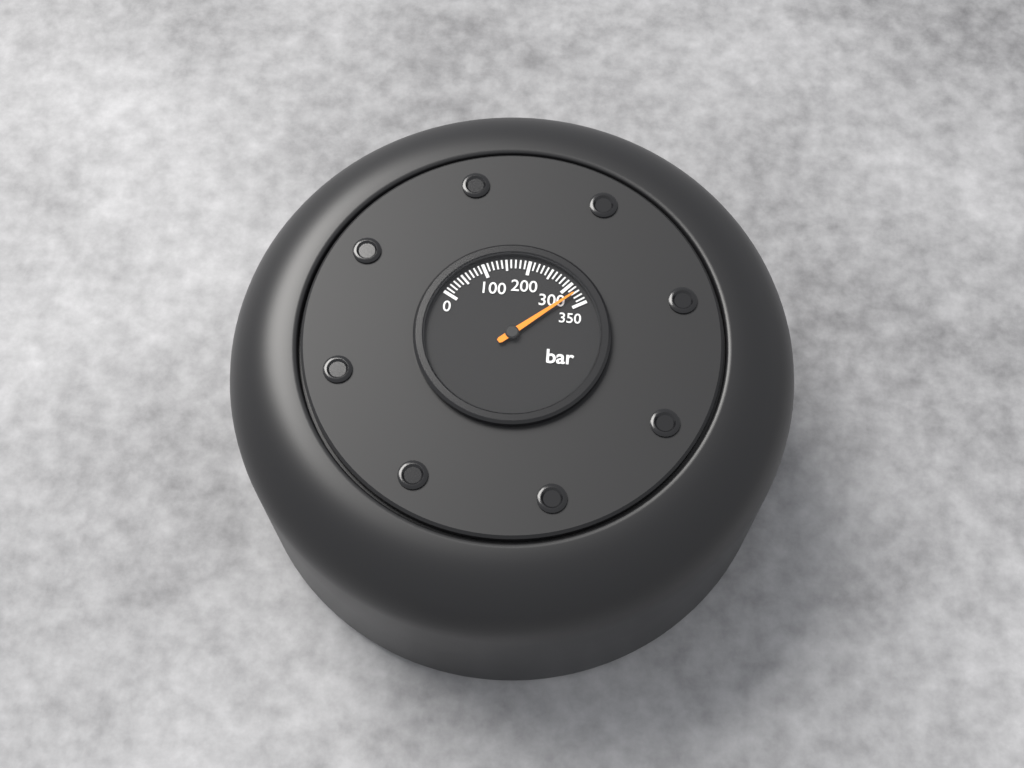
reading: 320 bar
